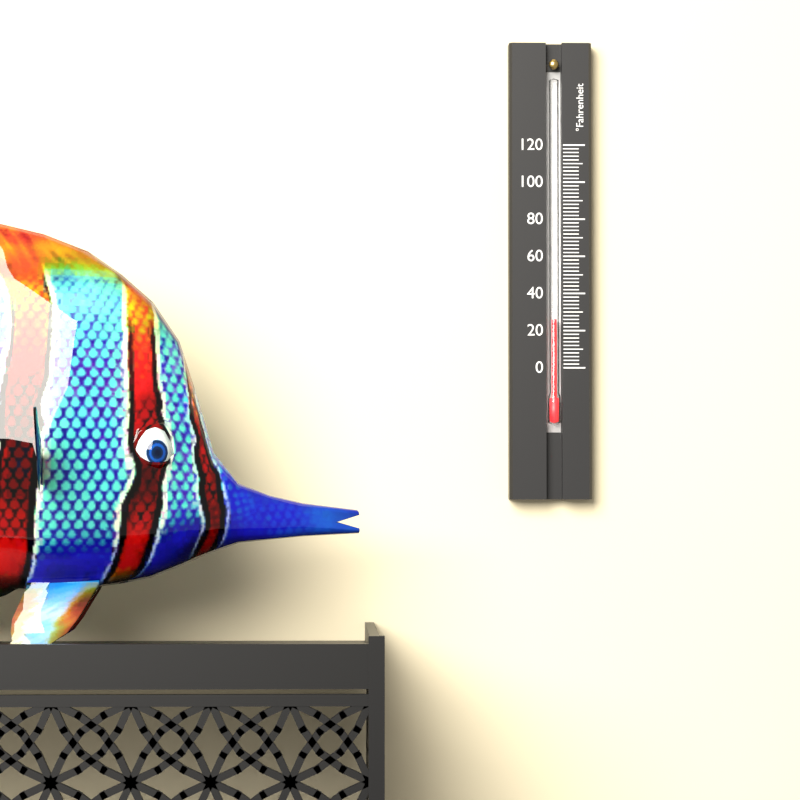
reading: 26 °F
